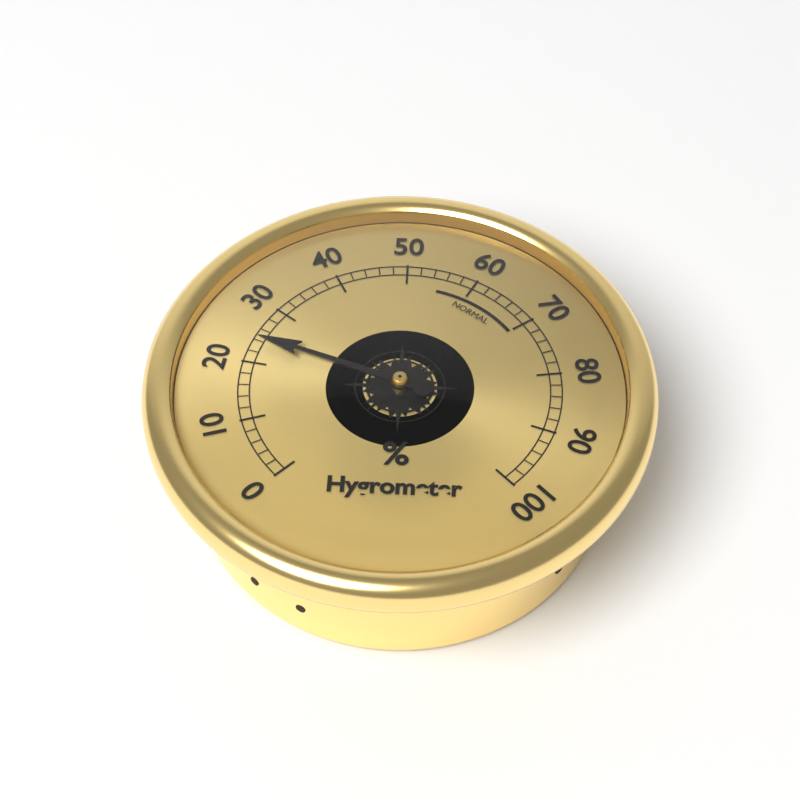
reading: 24 %
